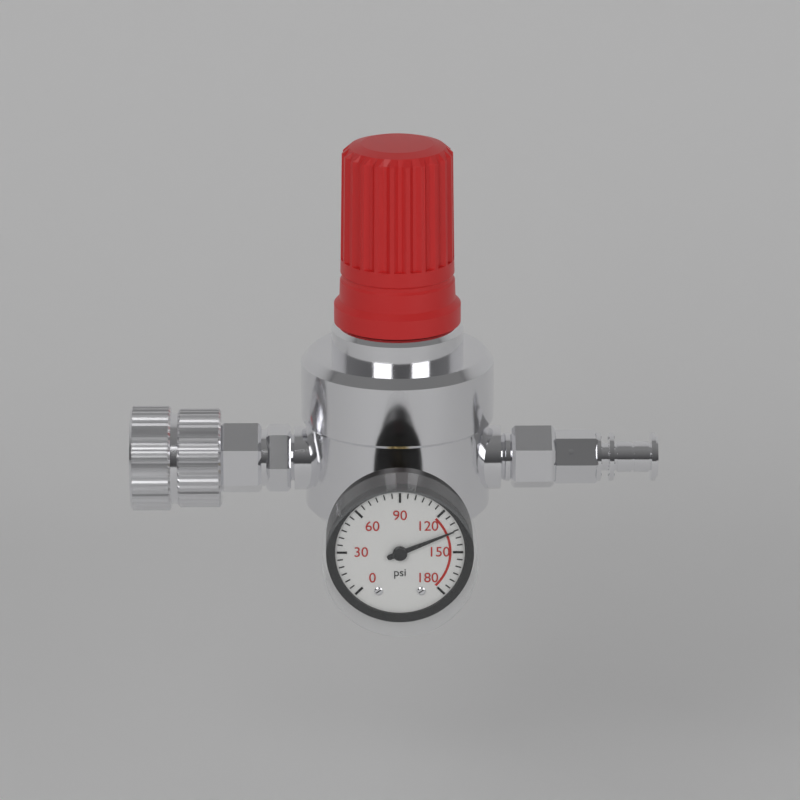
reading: 135 psi
